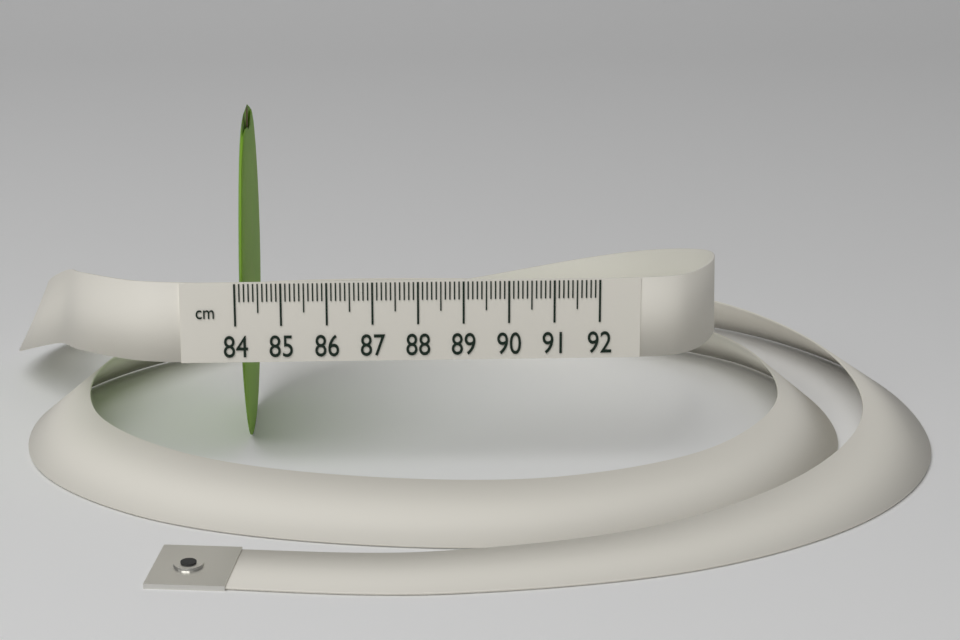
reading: 84.3 cm
